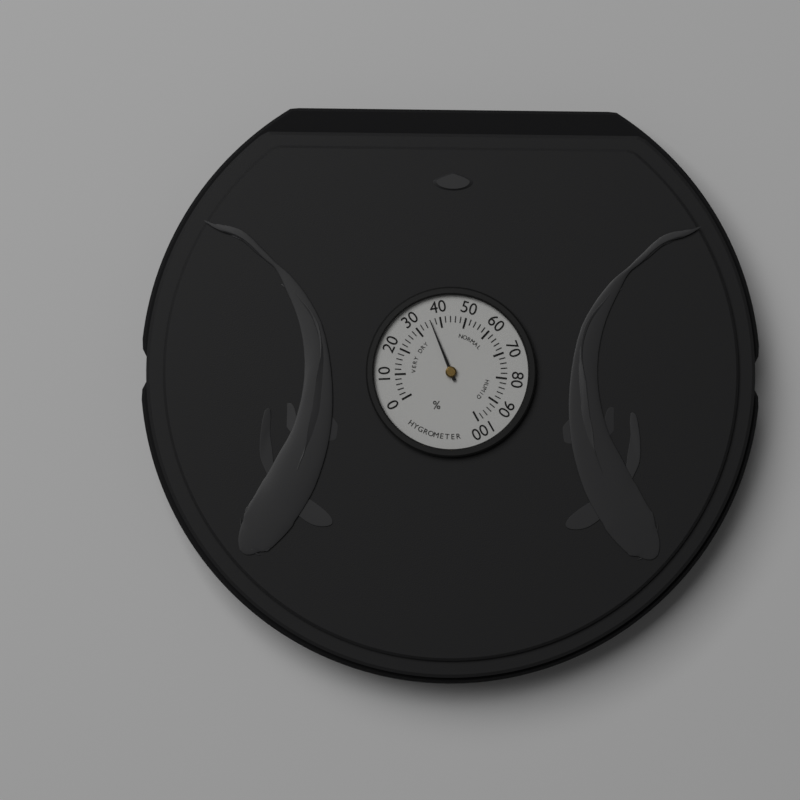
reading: 36 %
